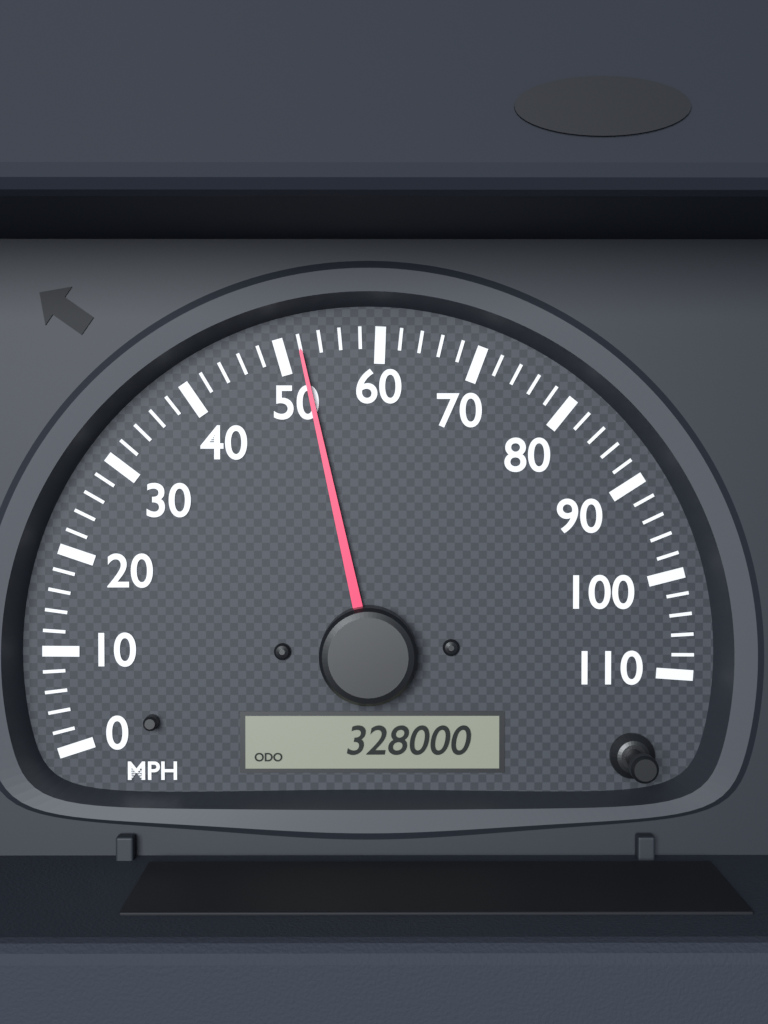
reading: 52 MPH
